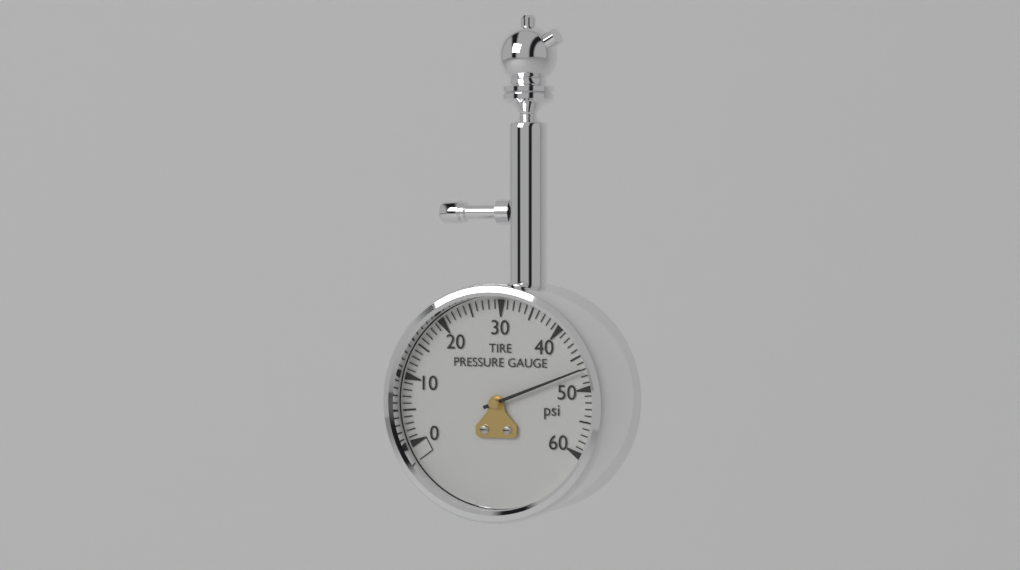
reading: 47 psi
